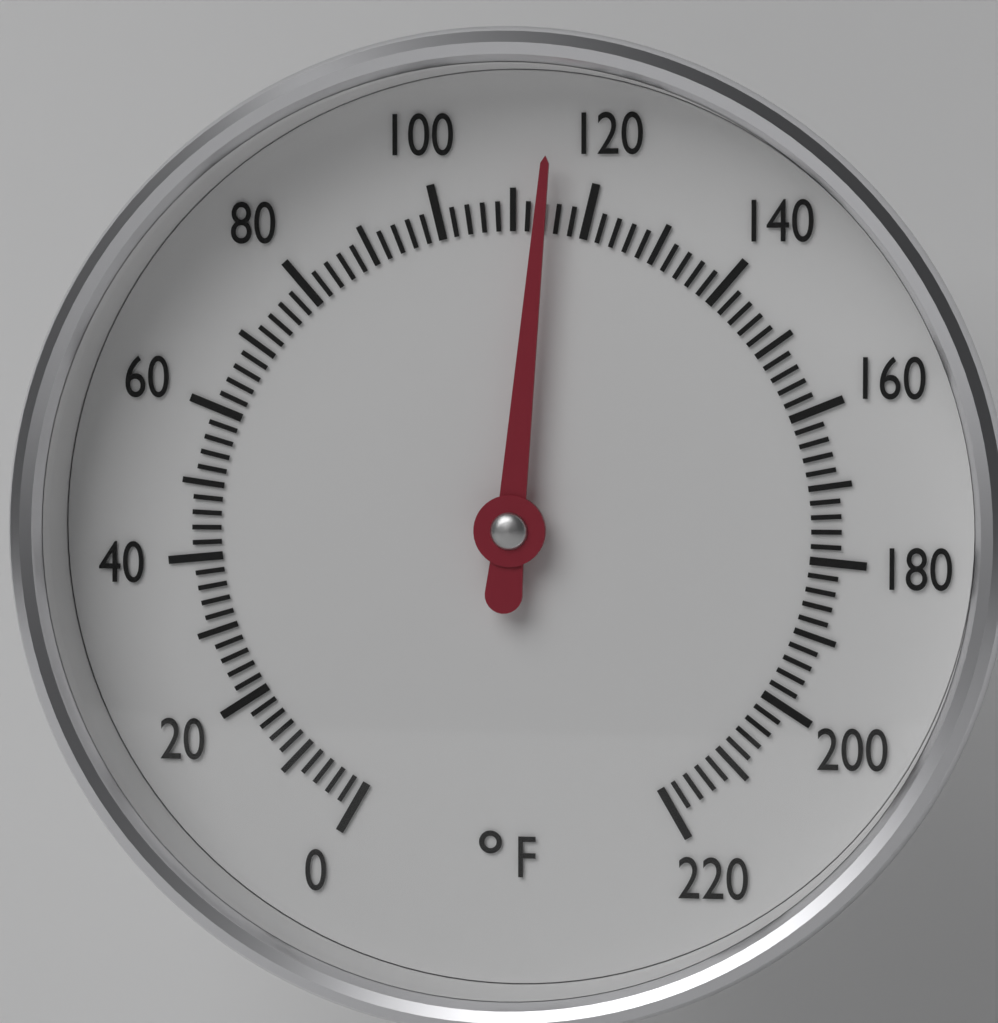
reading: 114 °F
